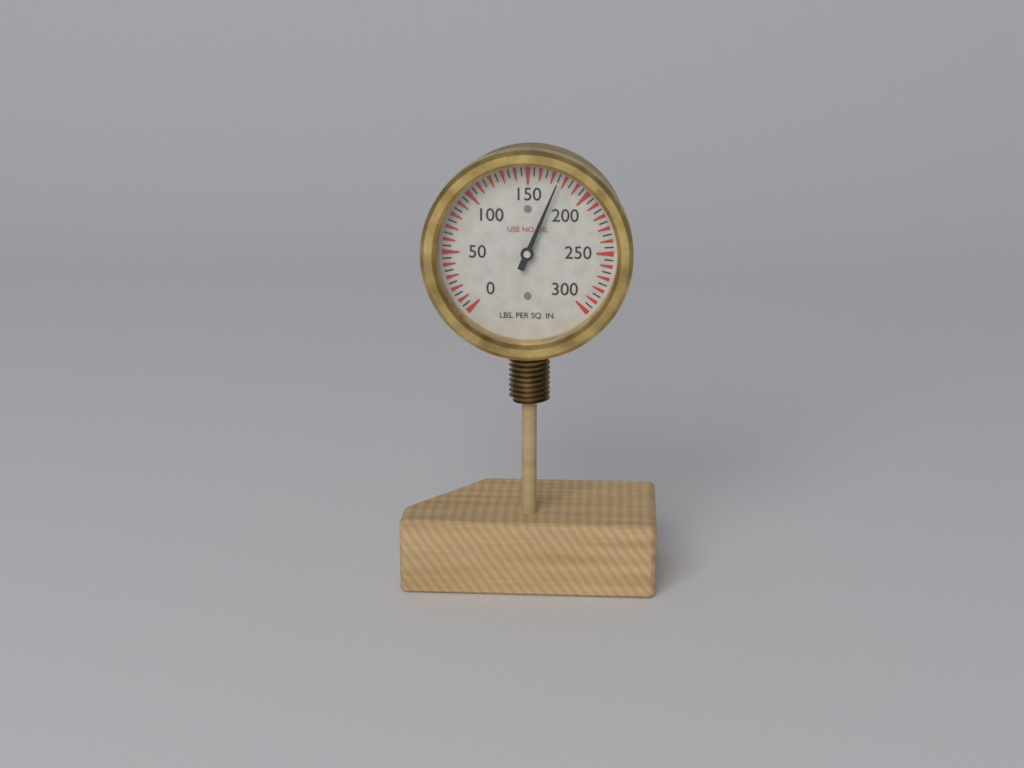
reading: 175 psi
